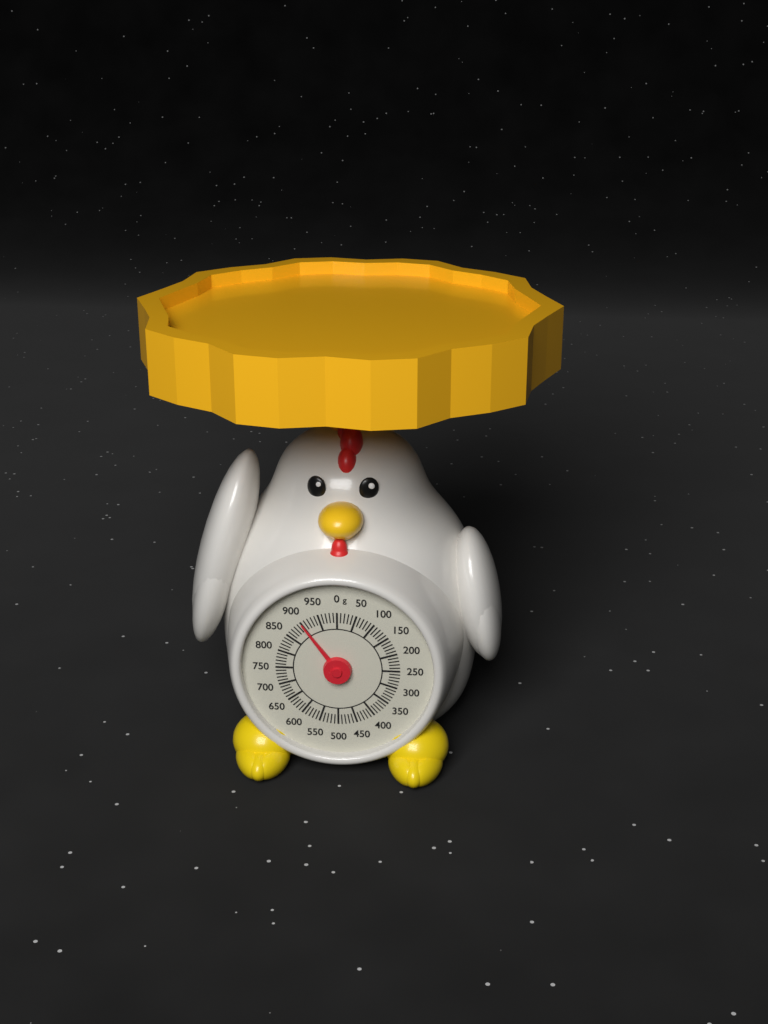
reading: 900 g
